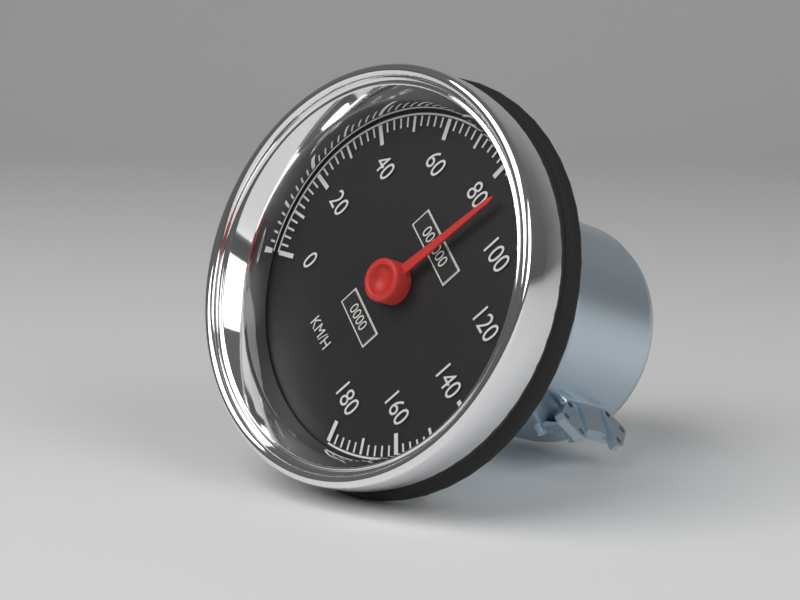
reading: 86 km/h
